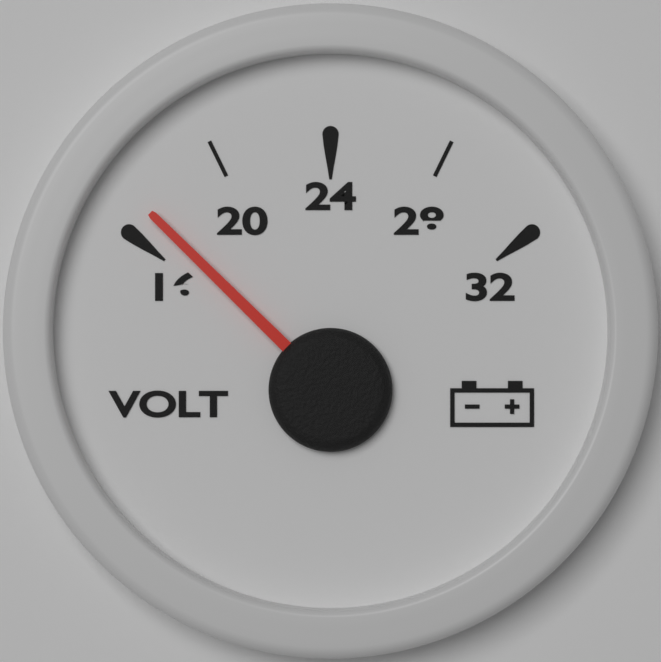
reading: 17 V
